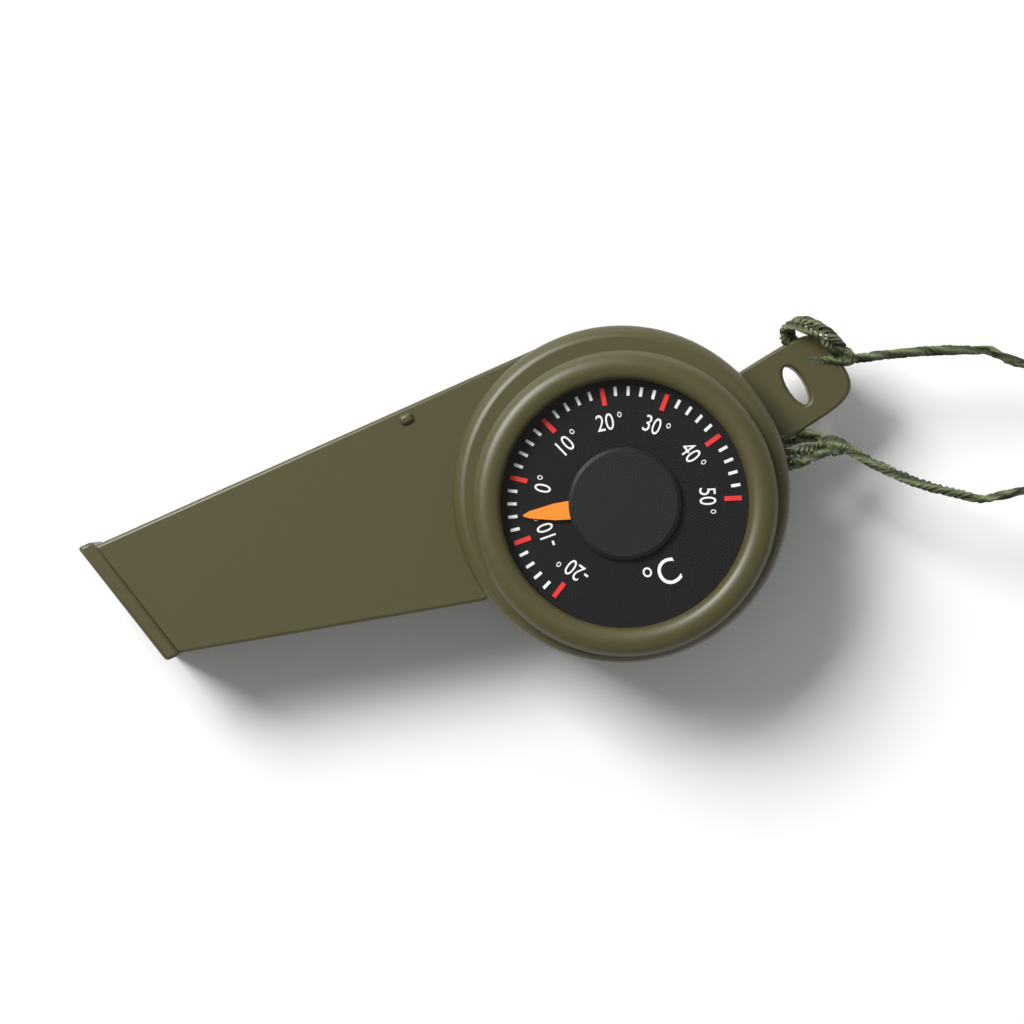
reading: -6 °C
